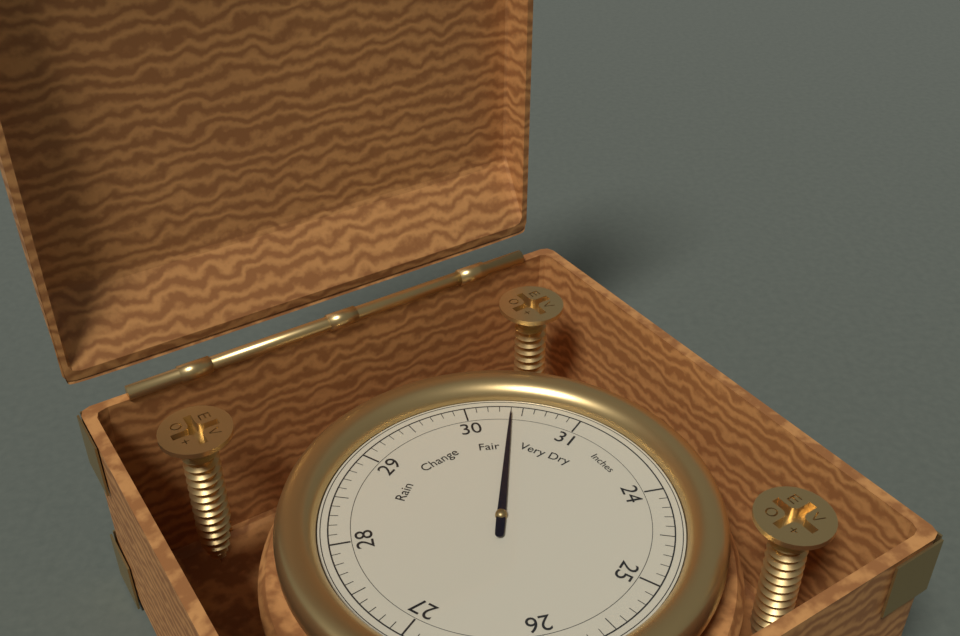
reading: 30.4 Inches
